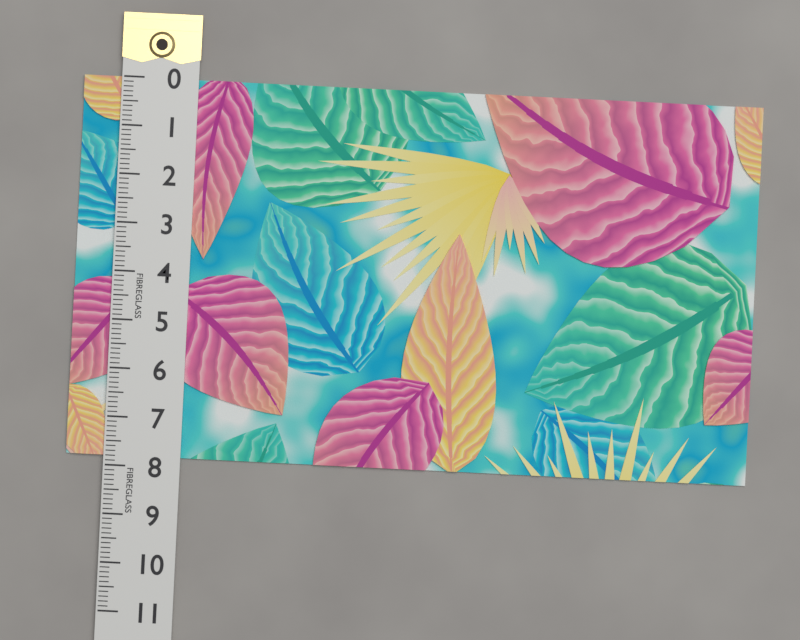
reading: 7.8 (no unit)
